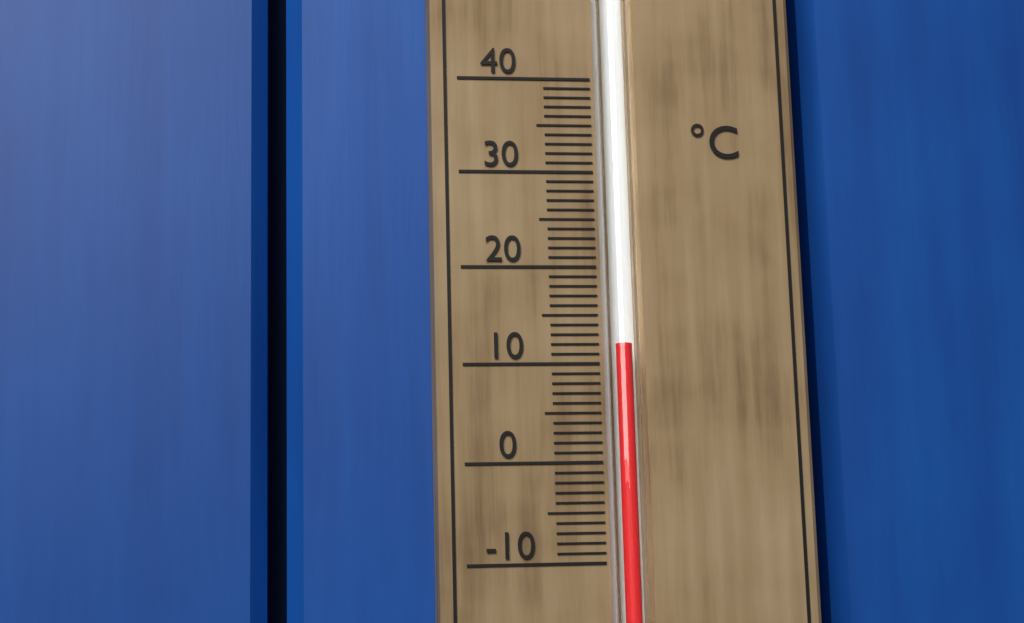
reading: 12 °C
